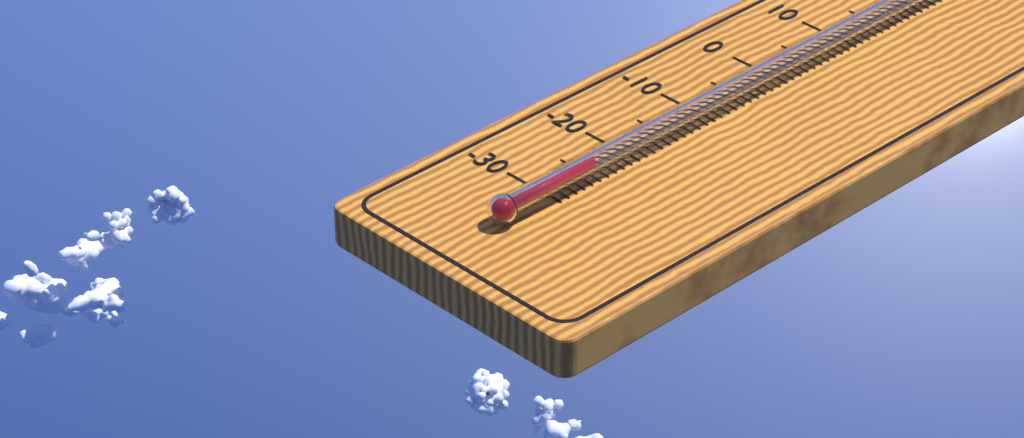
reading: -25 °C
